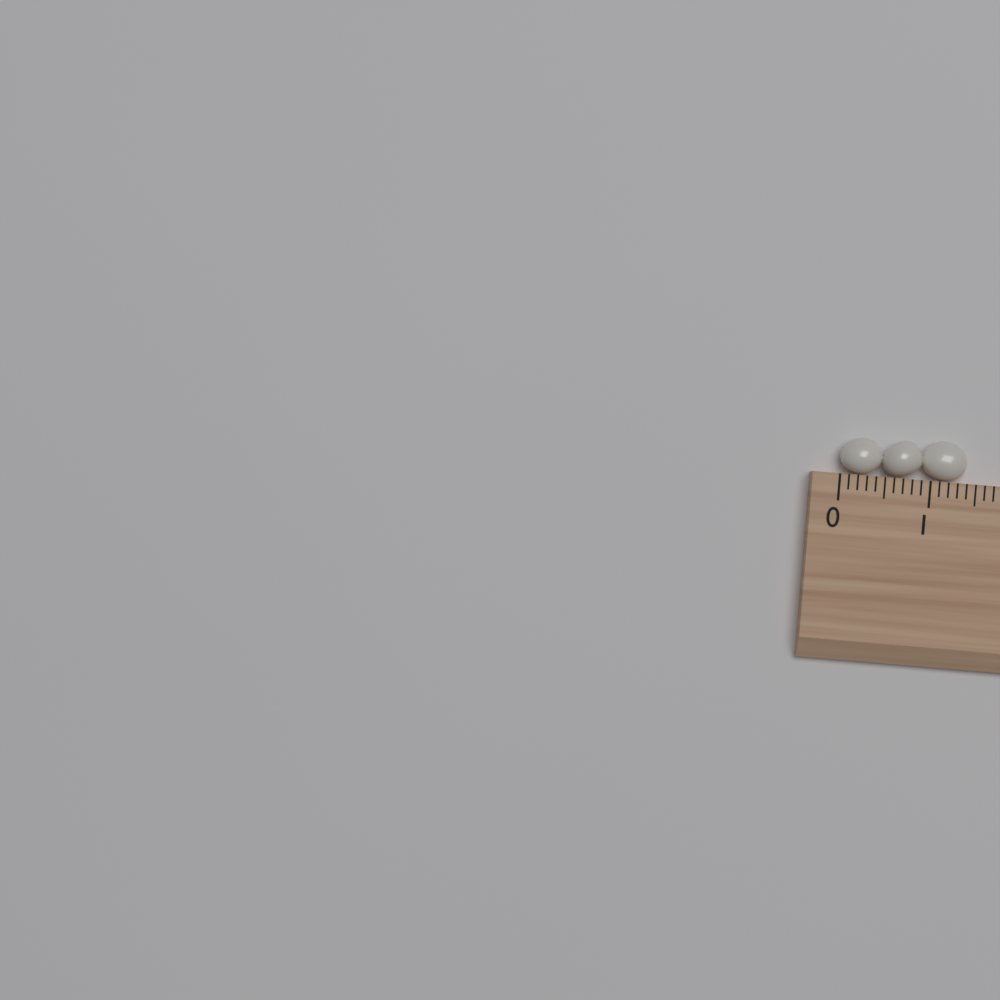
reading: 1.4 (no unit)
